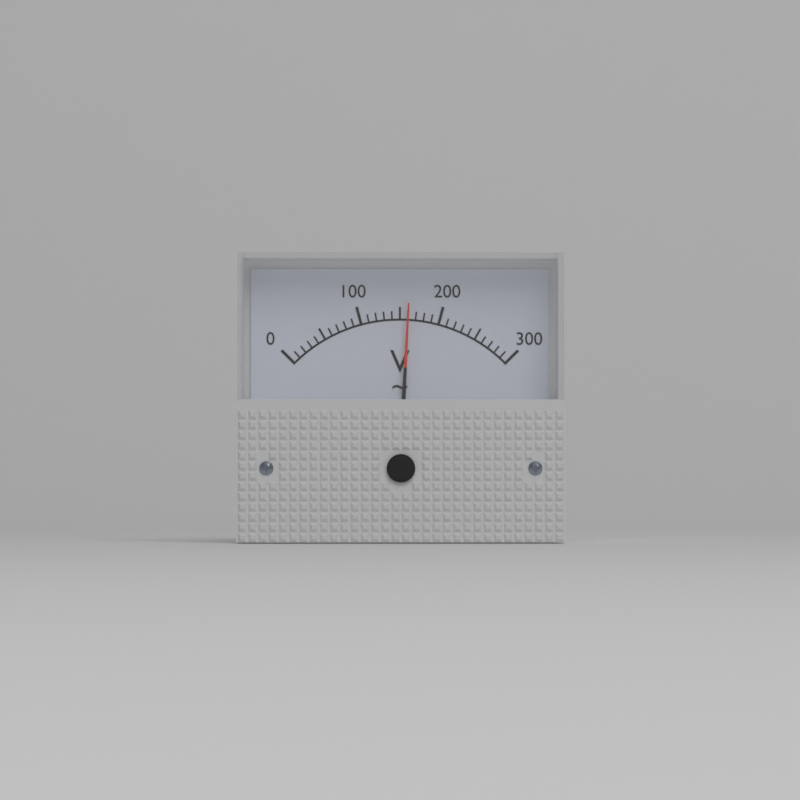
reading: 160 V
